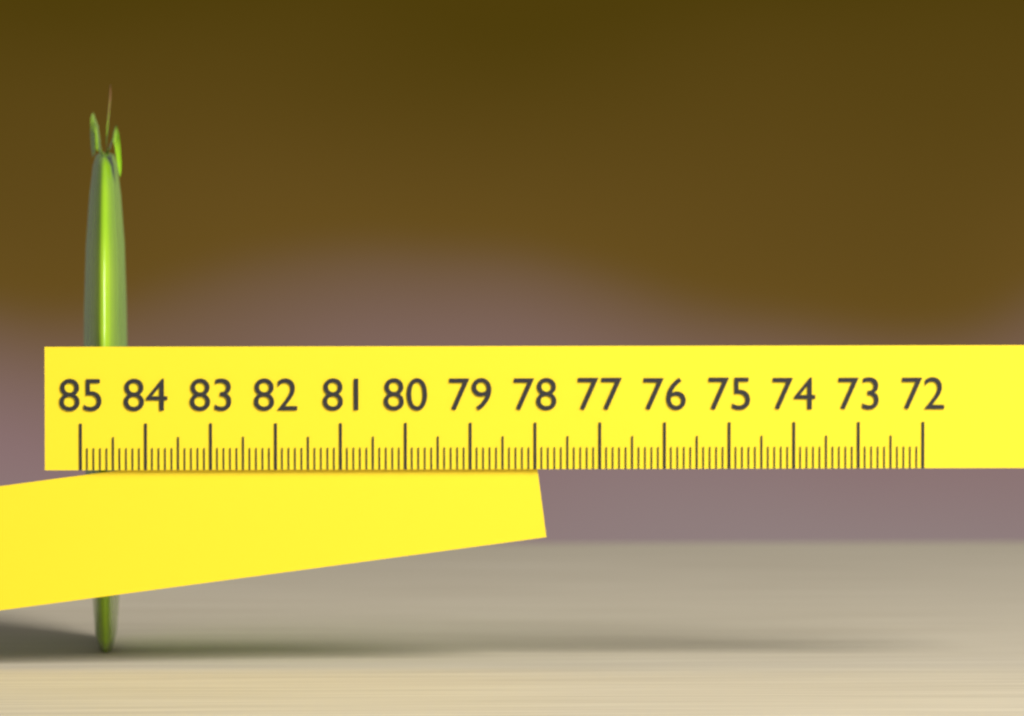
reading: 84.3 (no unit)
